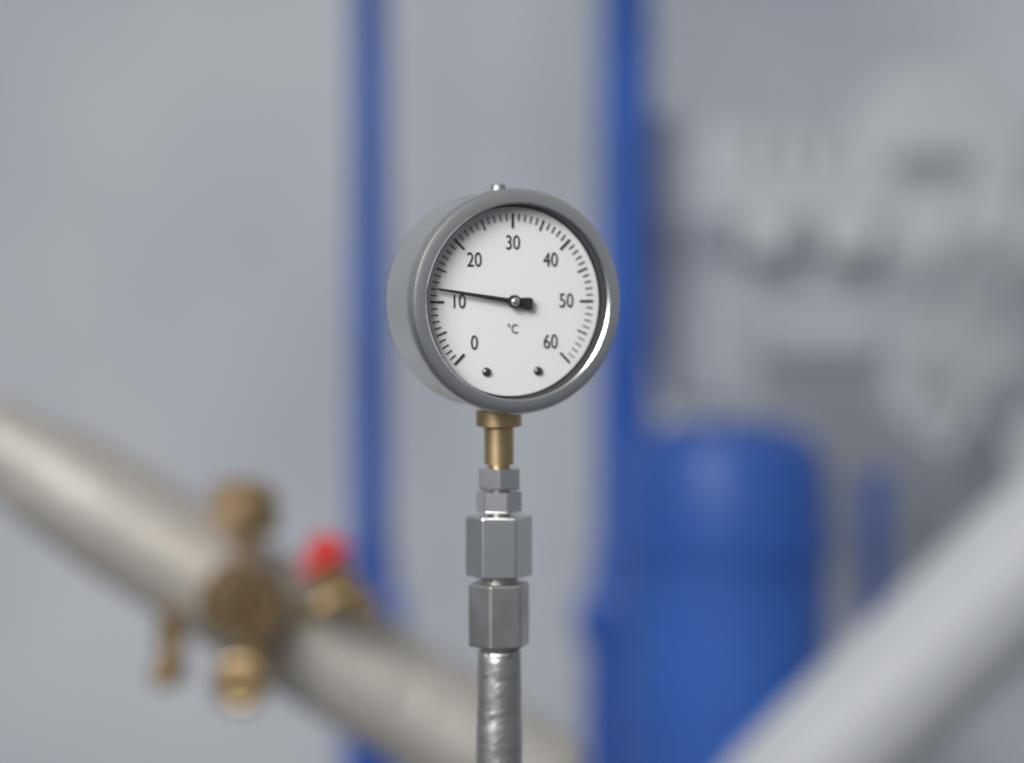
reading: 12 °C
